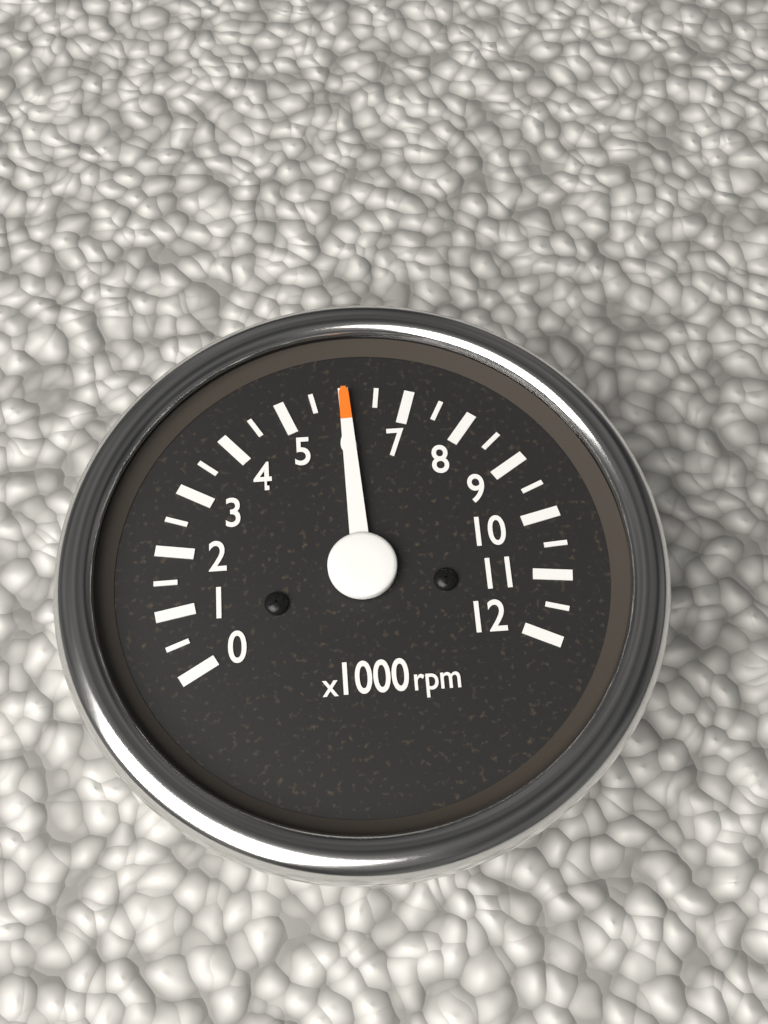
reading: 6000 rpm
